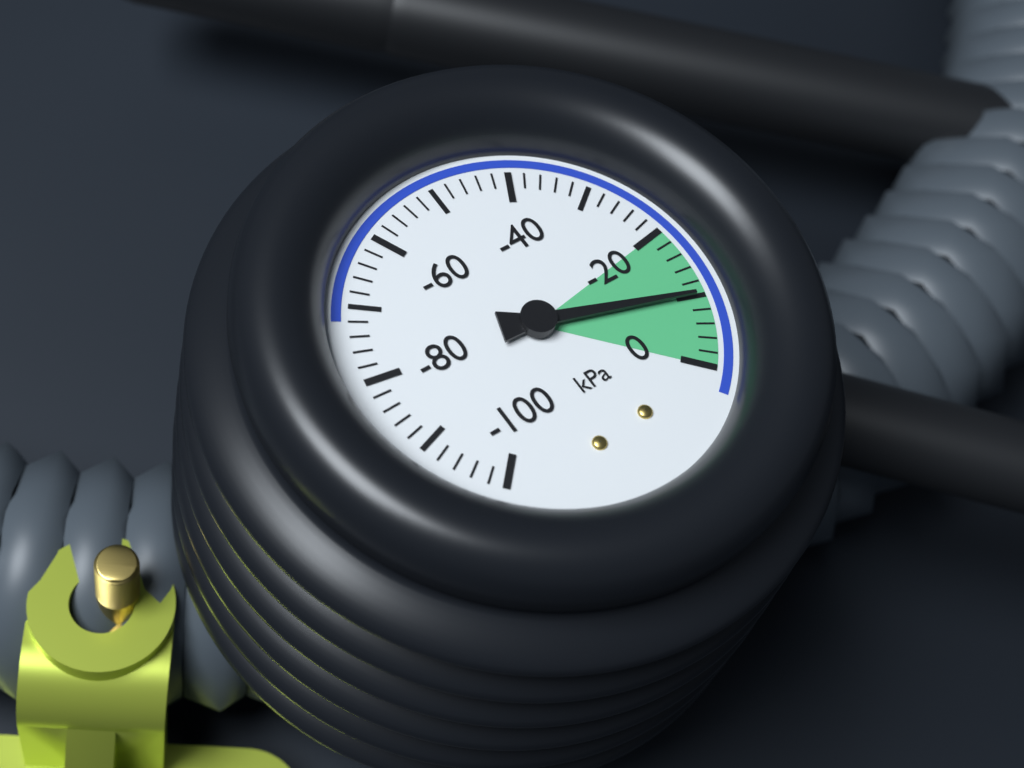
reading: -10 kPa
